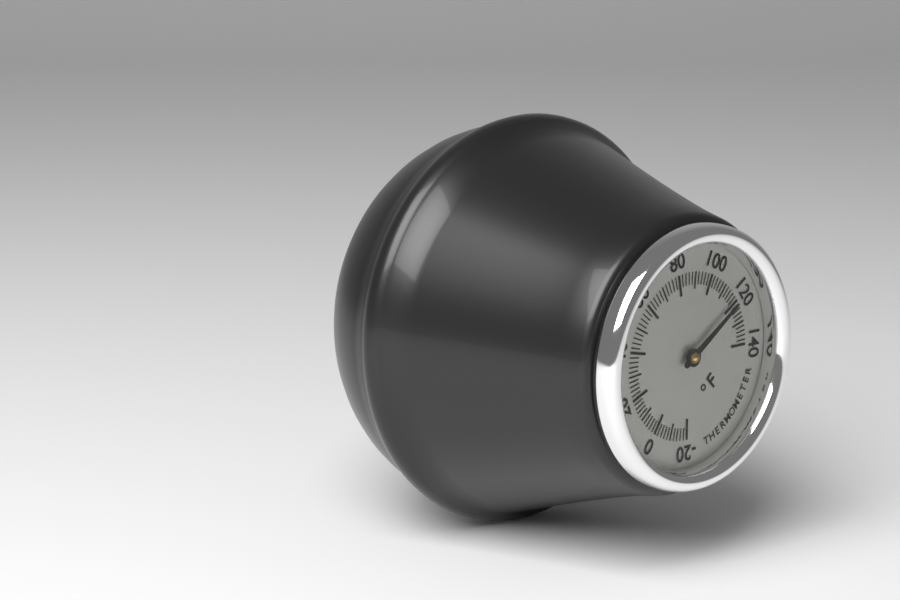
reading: 120 °F
